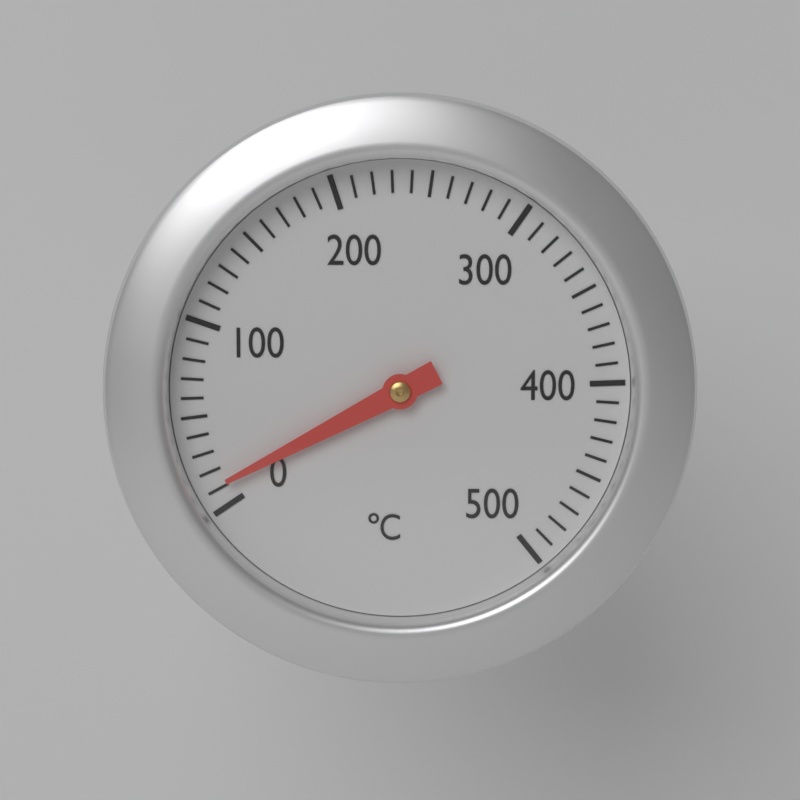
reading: 12 °C
